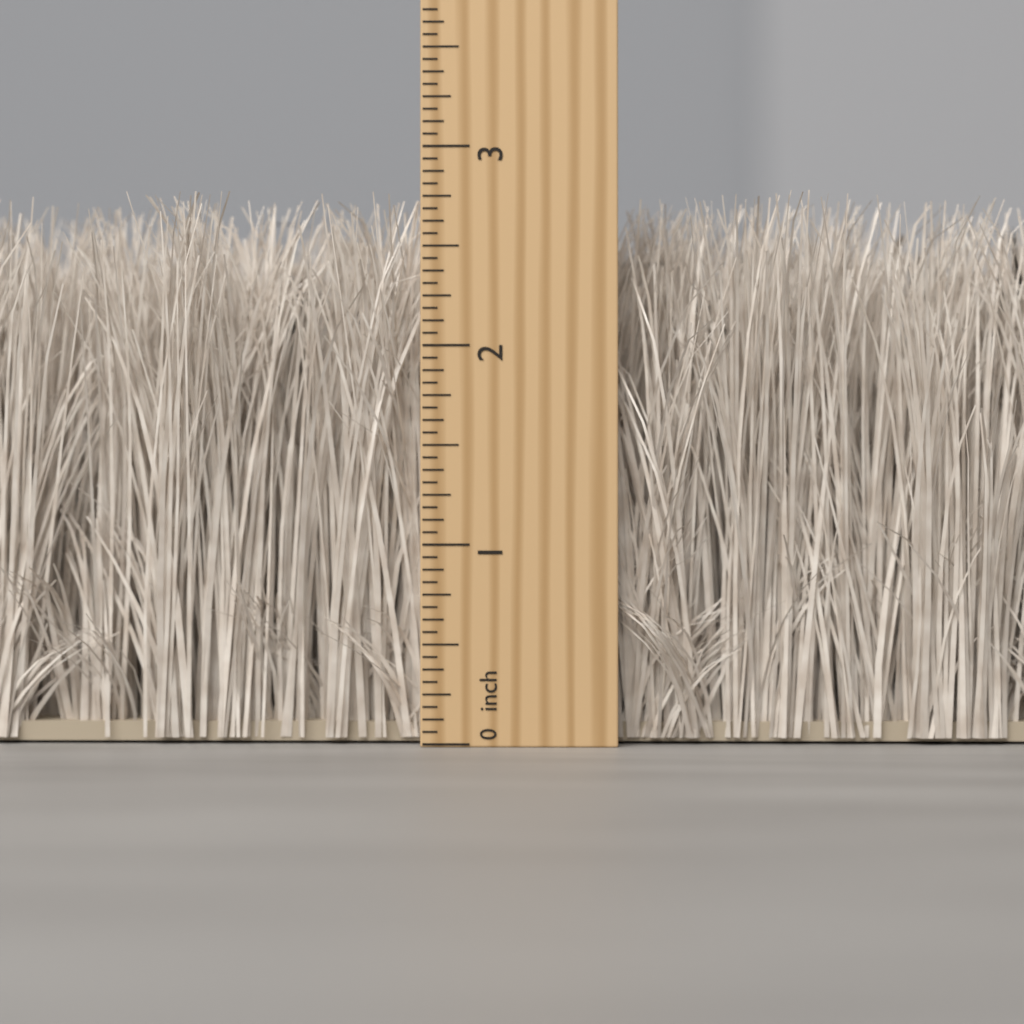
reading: 2.7500 inch
